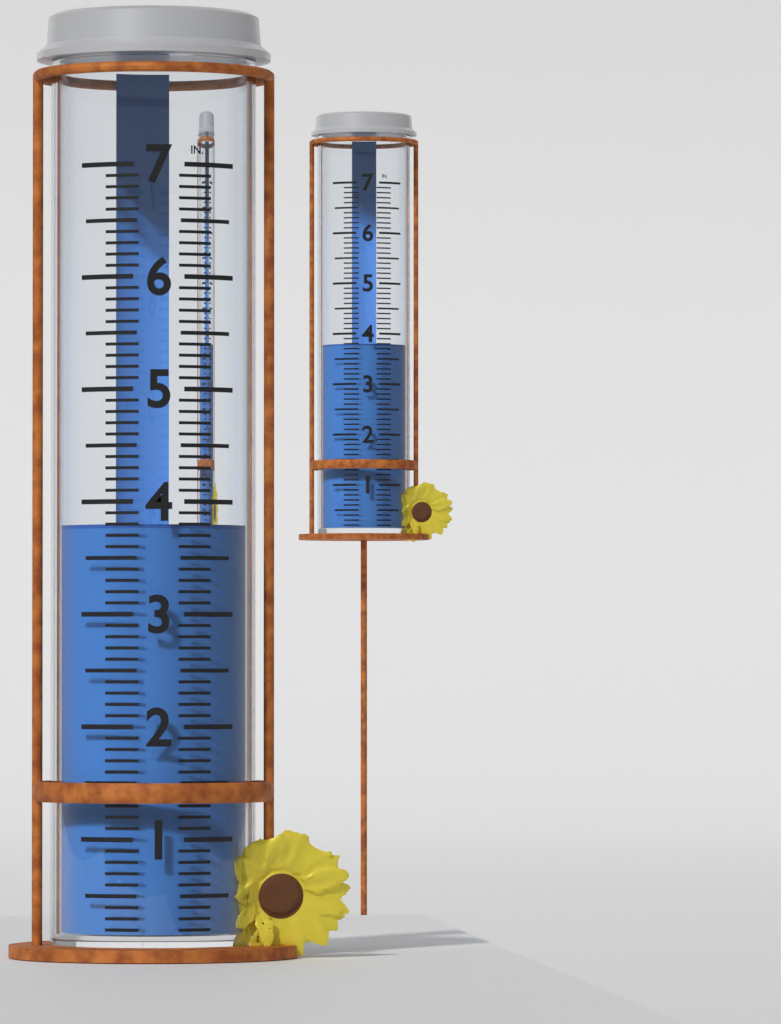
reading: 3.8 in
